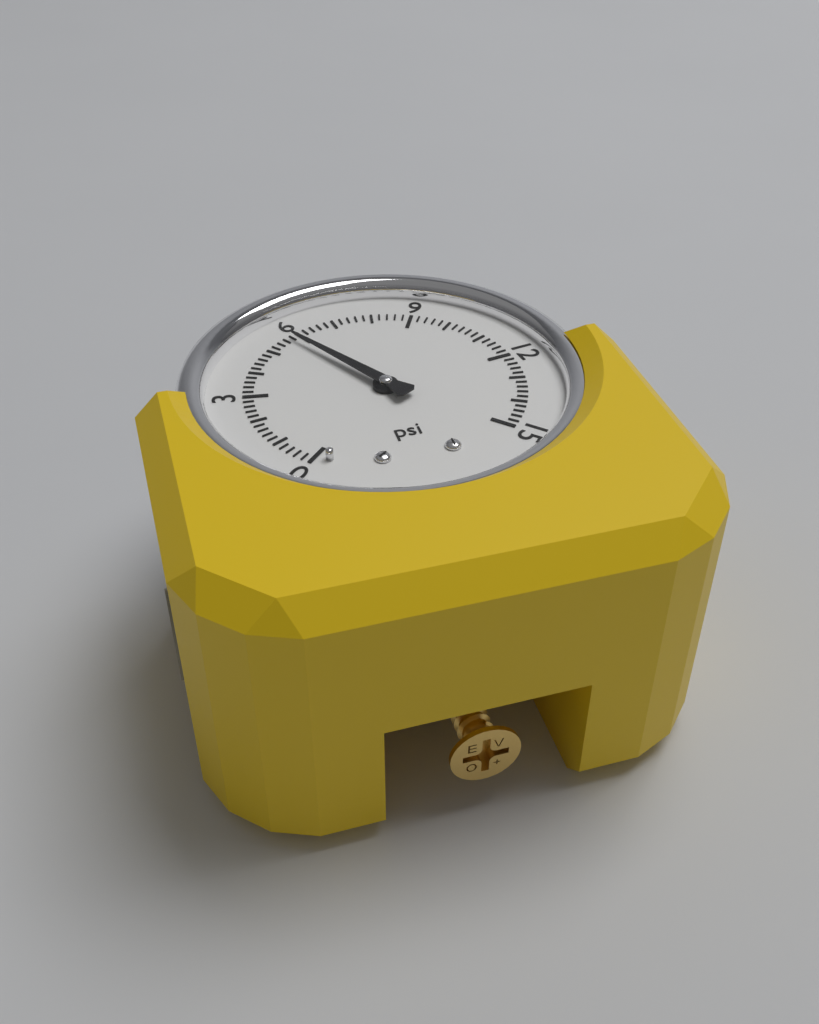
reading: 5.8 psi
